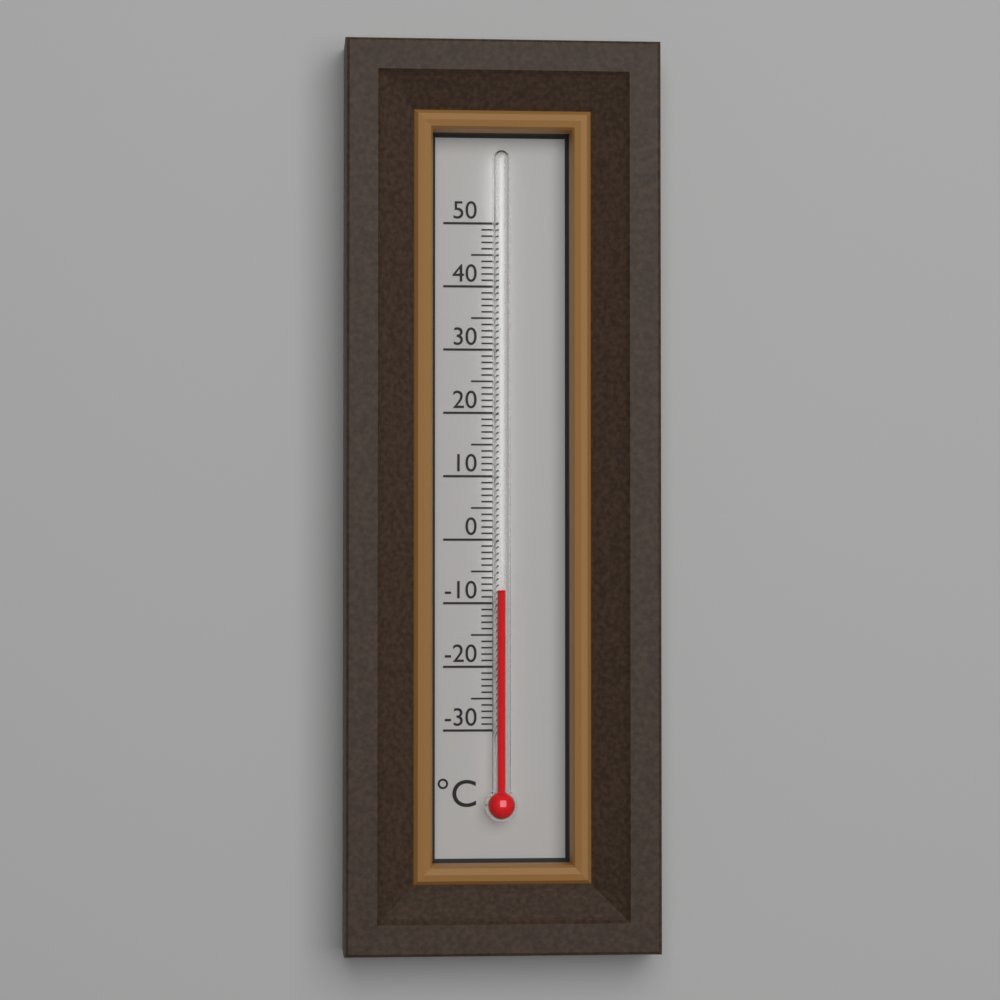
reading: -8 °C
